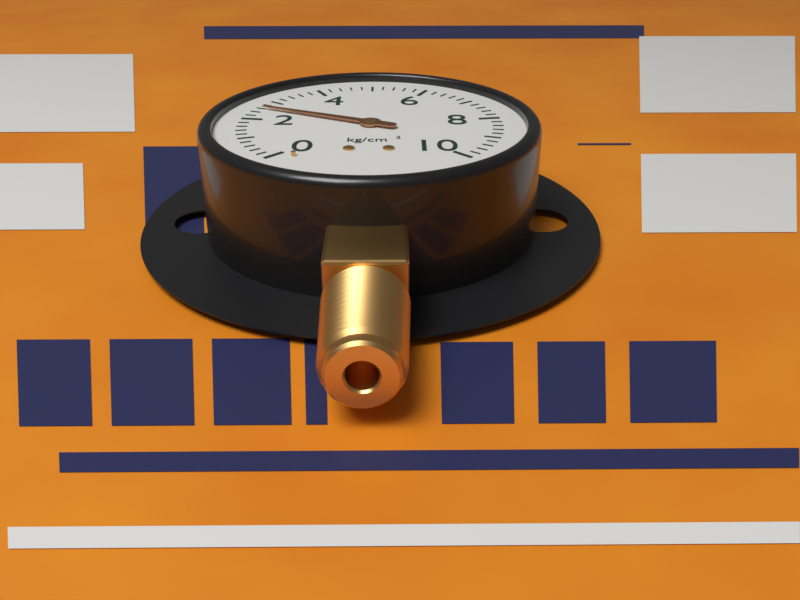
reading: 2.6 kg/cm²
